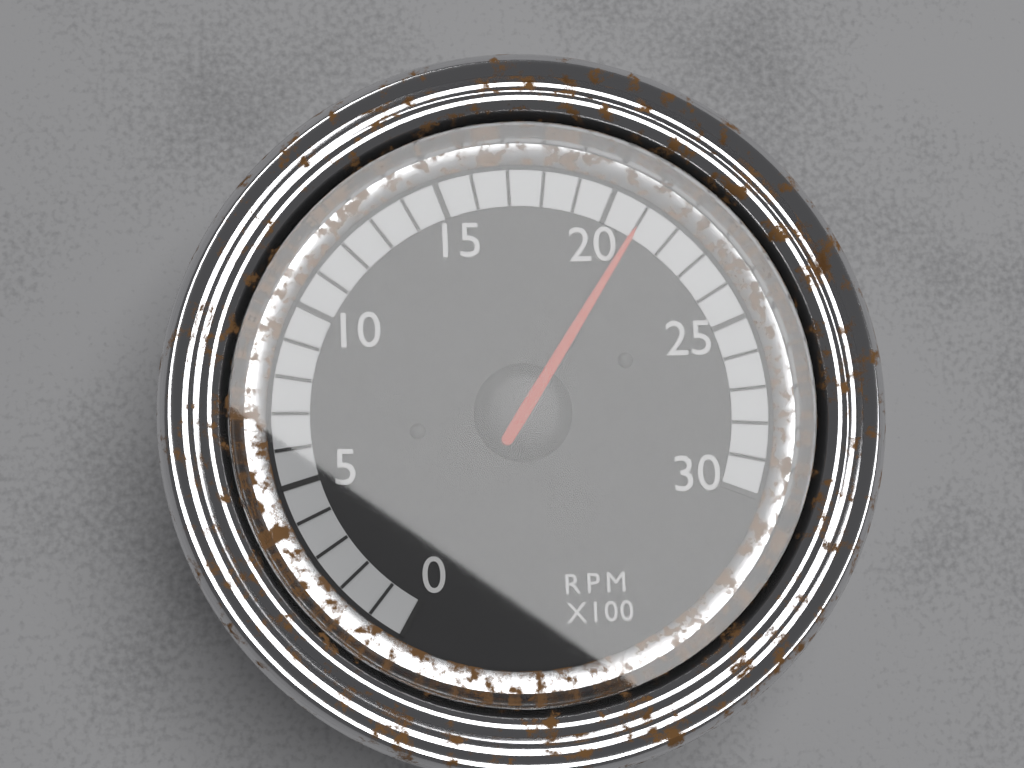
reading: 21 RPM x100
